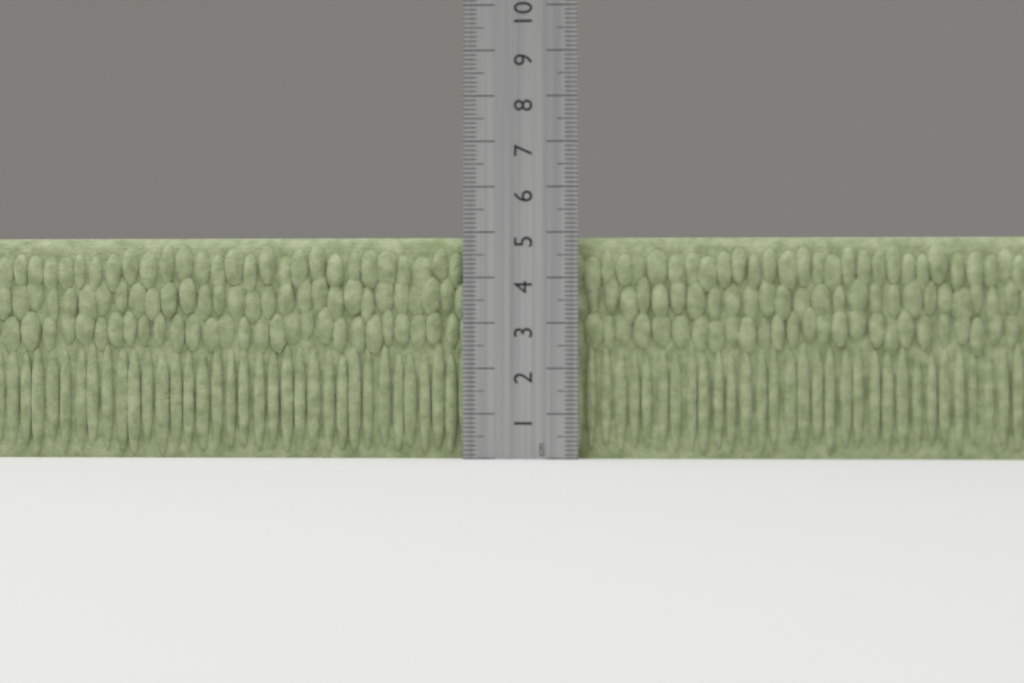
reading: 4.9 cm
